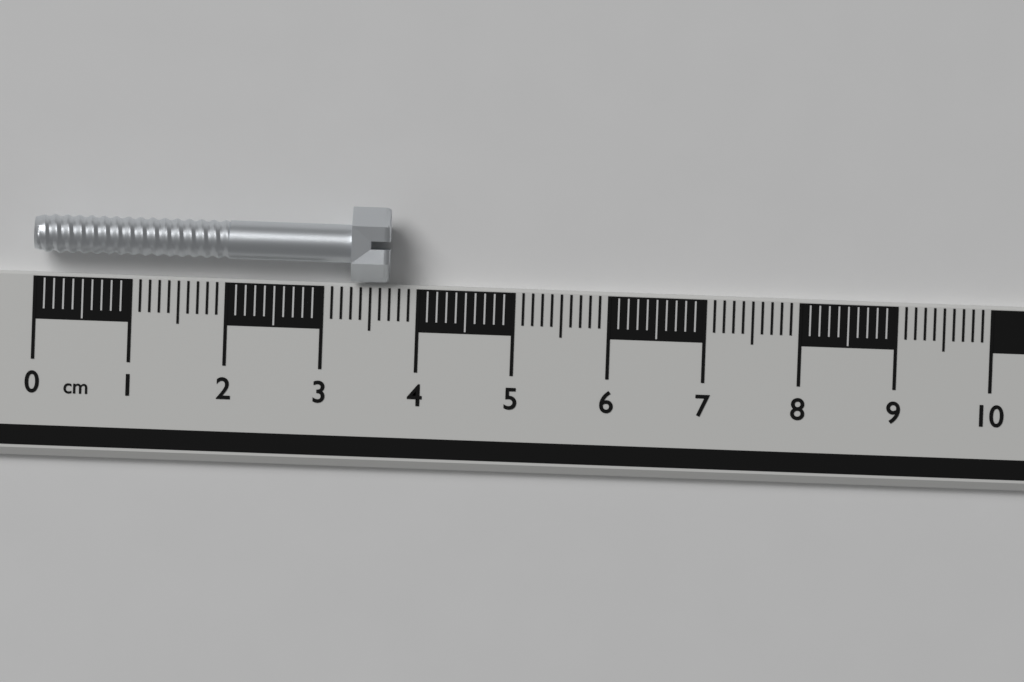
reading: 3.7 cm
